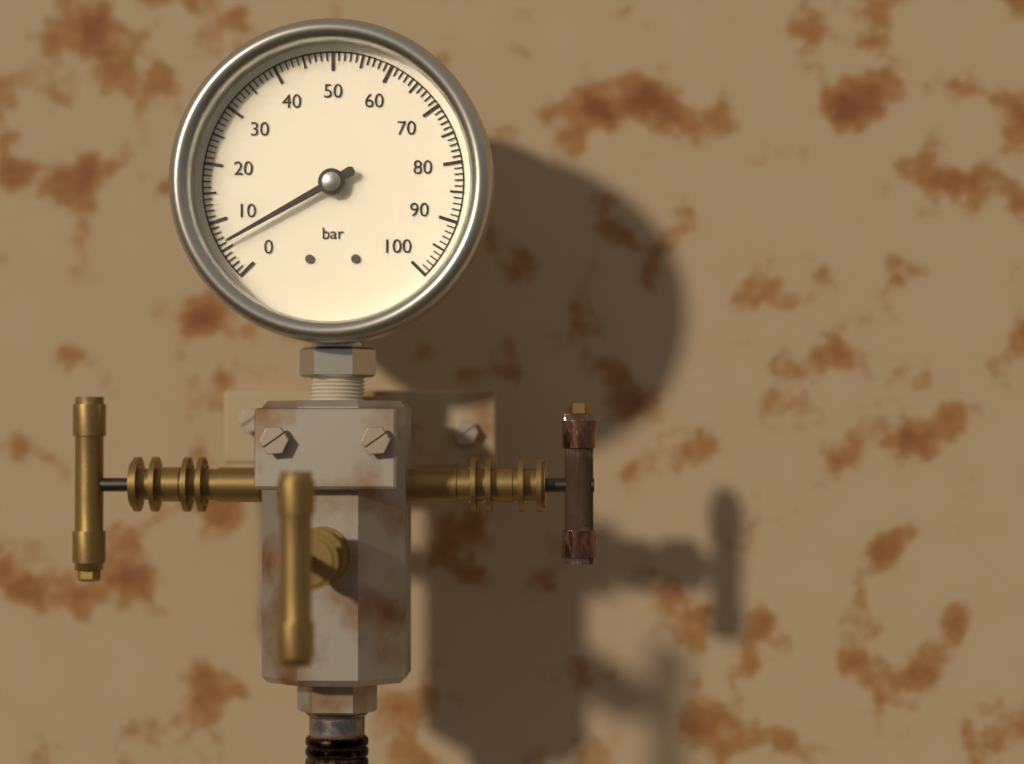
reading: 6 bar
